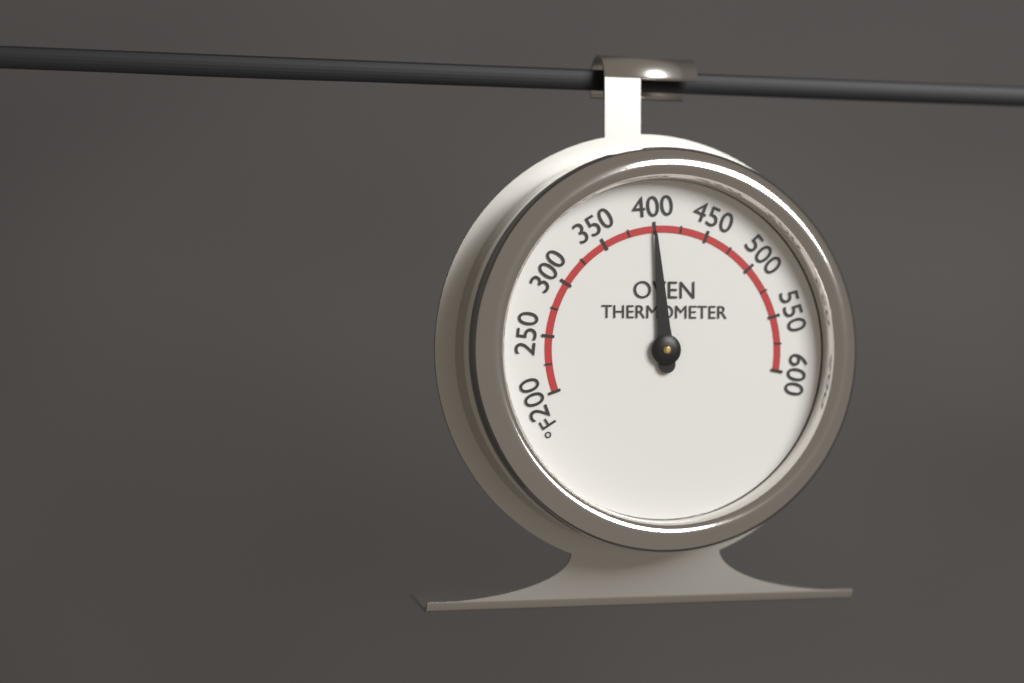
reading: 400 °F
